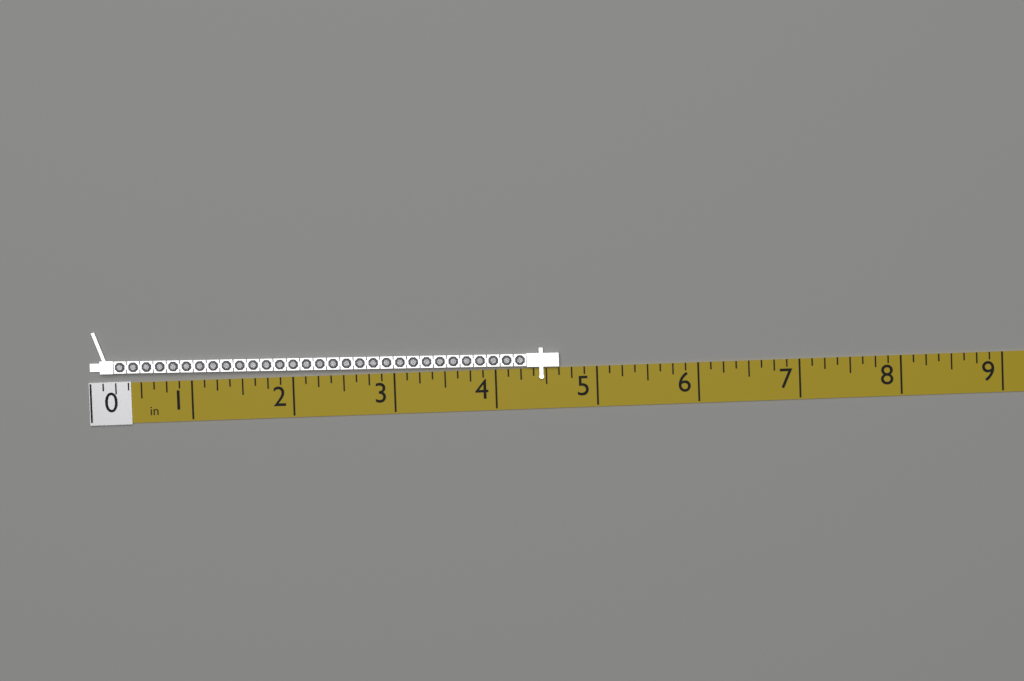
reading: 4.625 in
